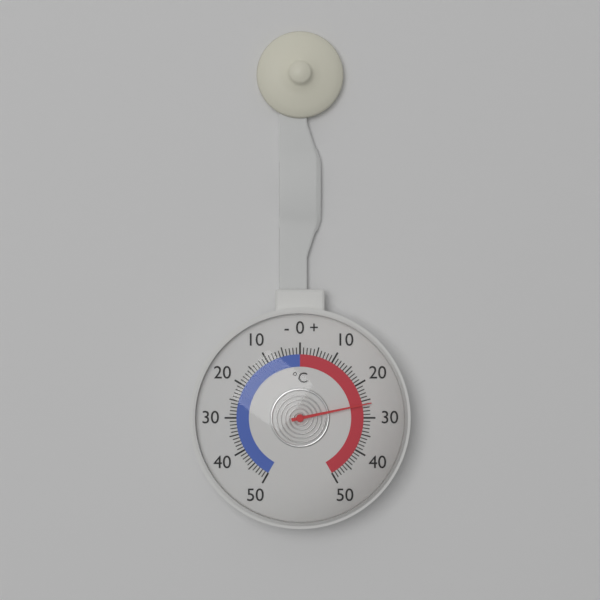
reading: 26 °C
